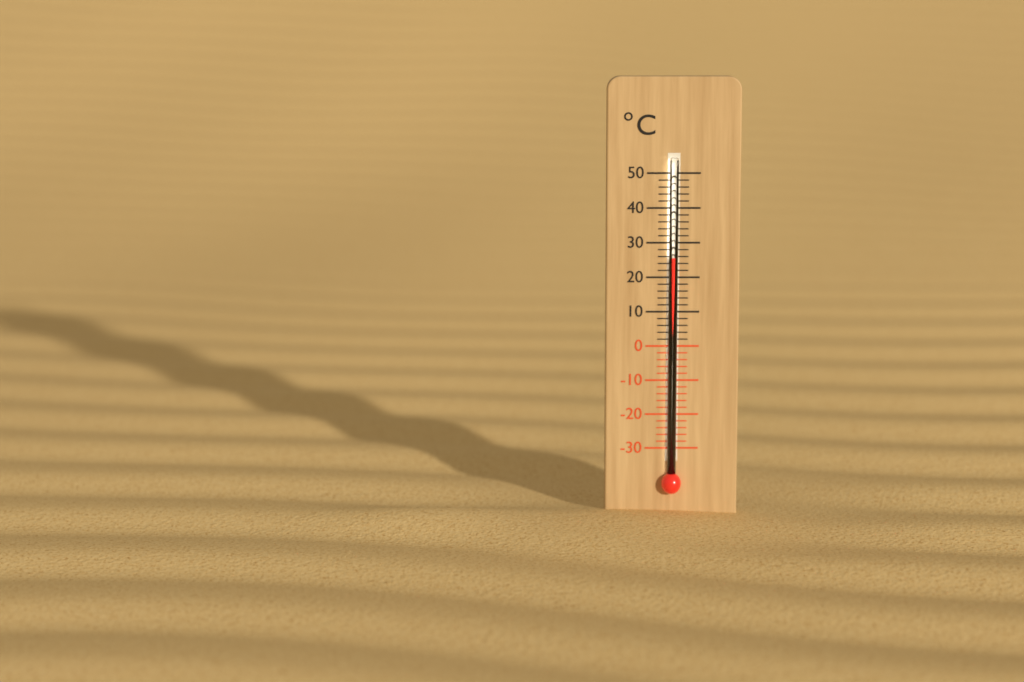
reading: 26 °C
